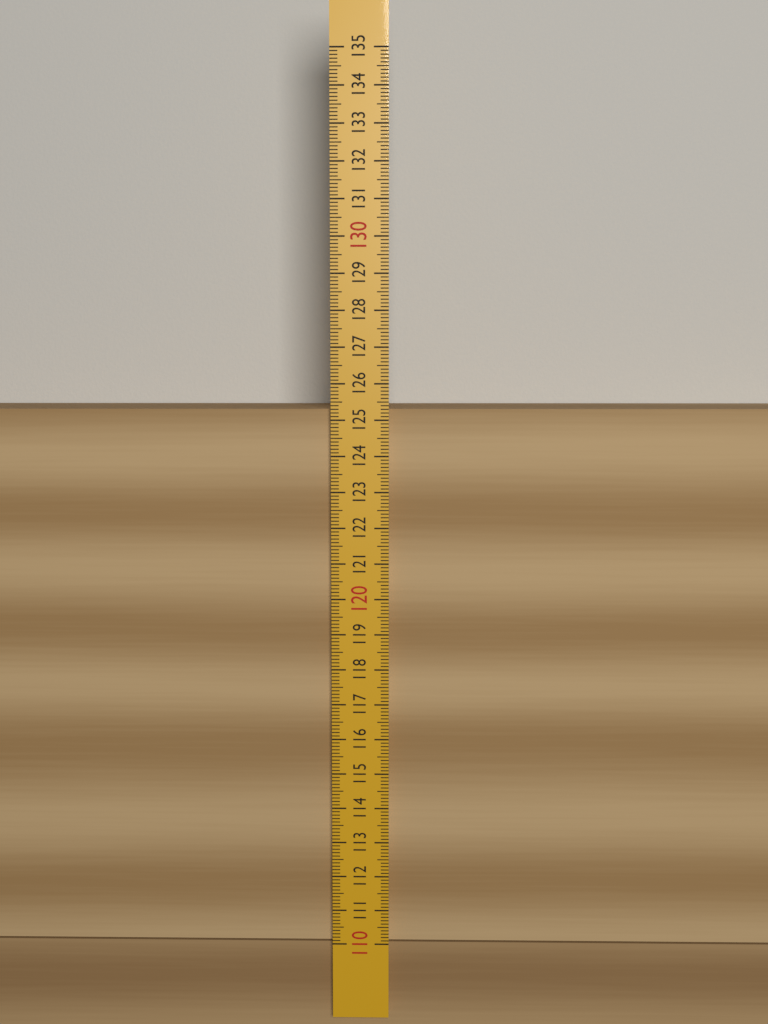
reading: 125.3 (no unit)
